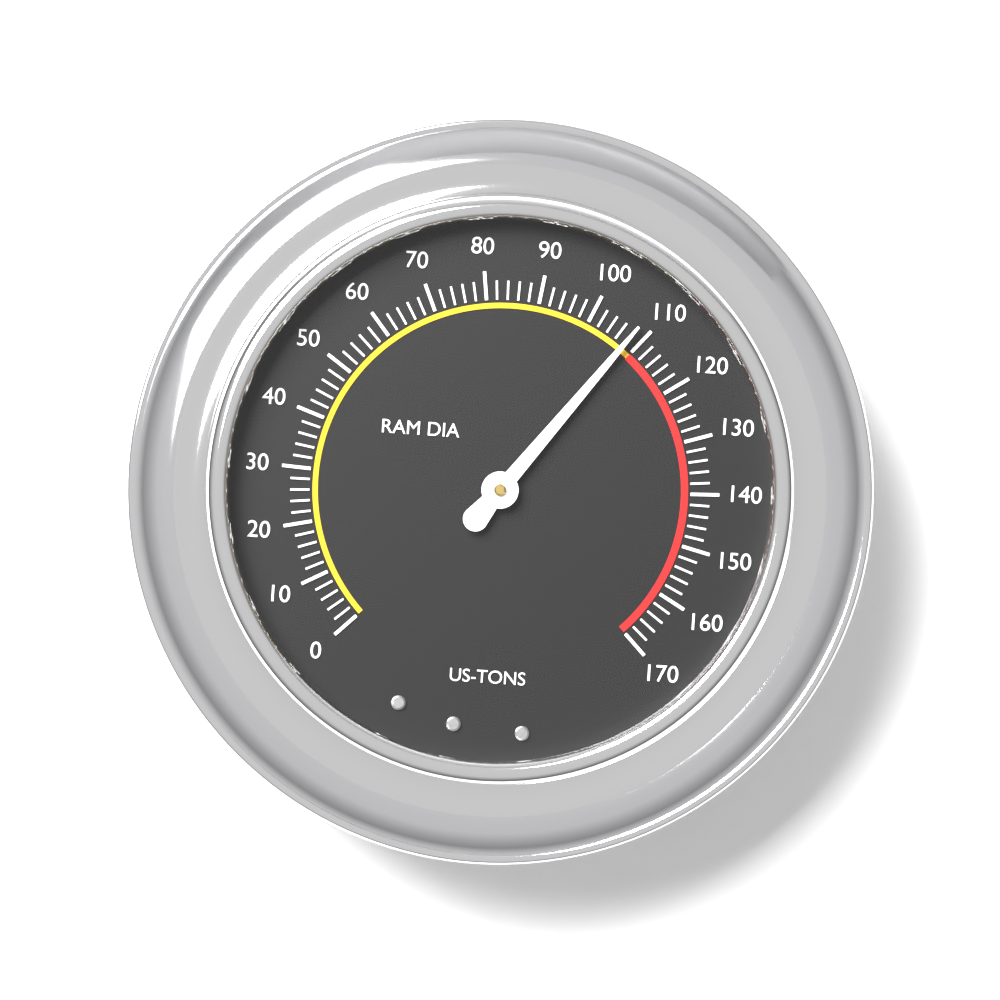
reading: 108 US-TONS
